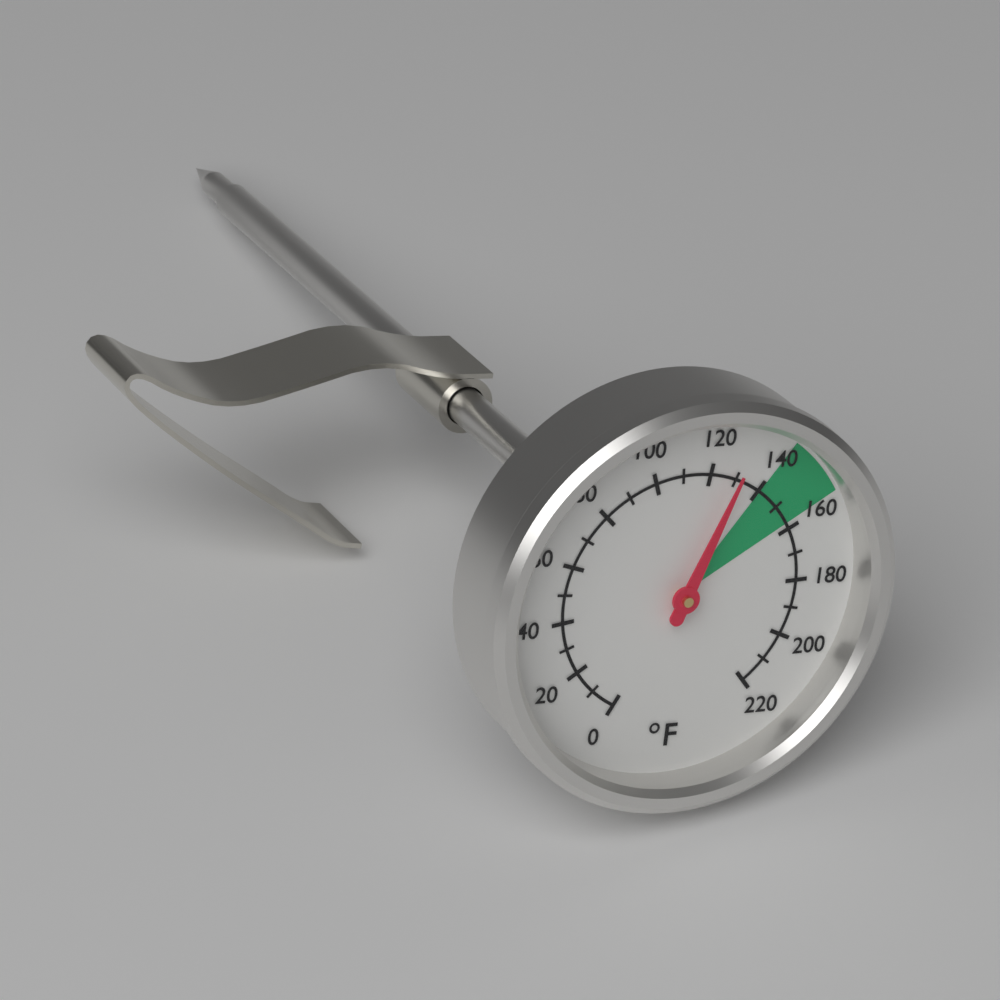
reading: 130 °F
